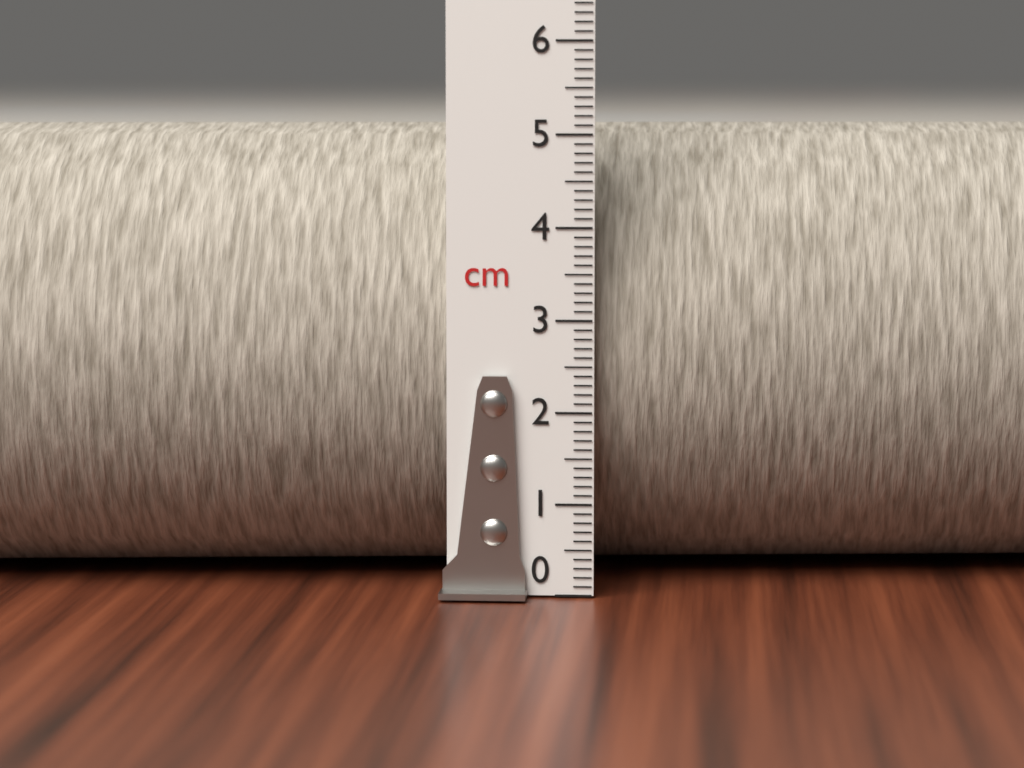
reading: 5.1 cm
